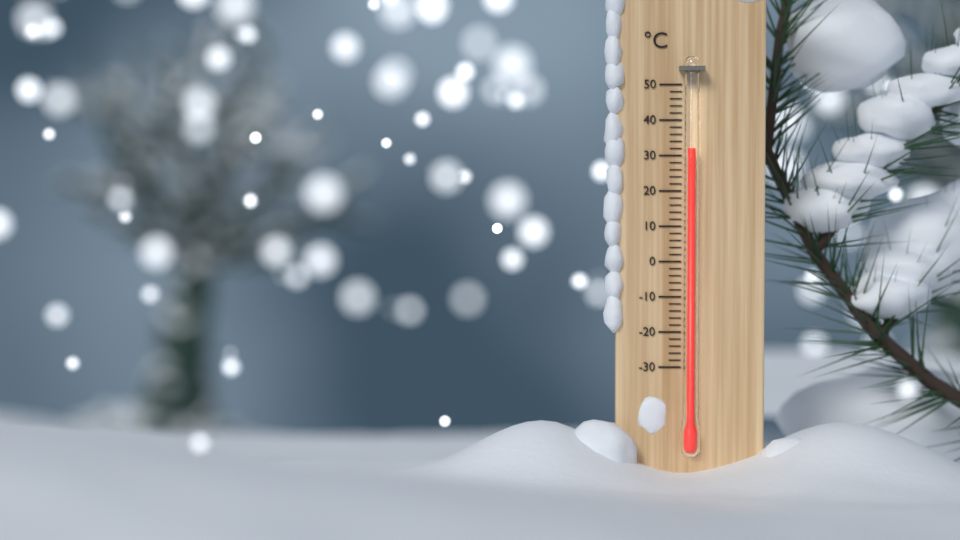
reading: 32 °C
